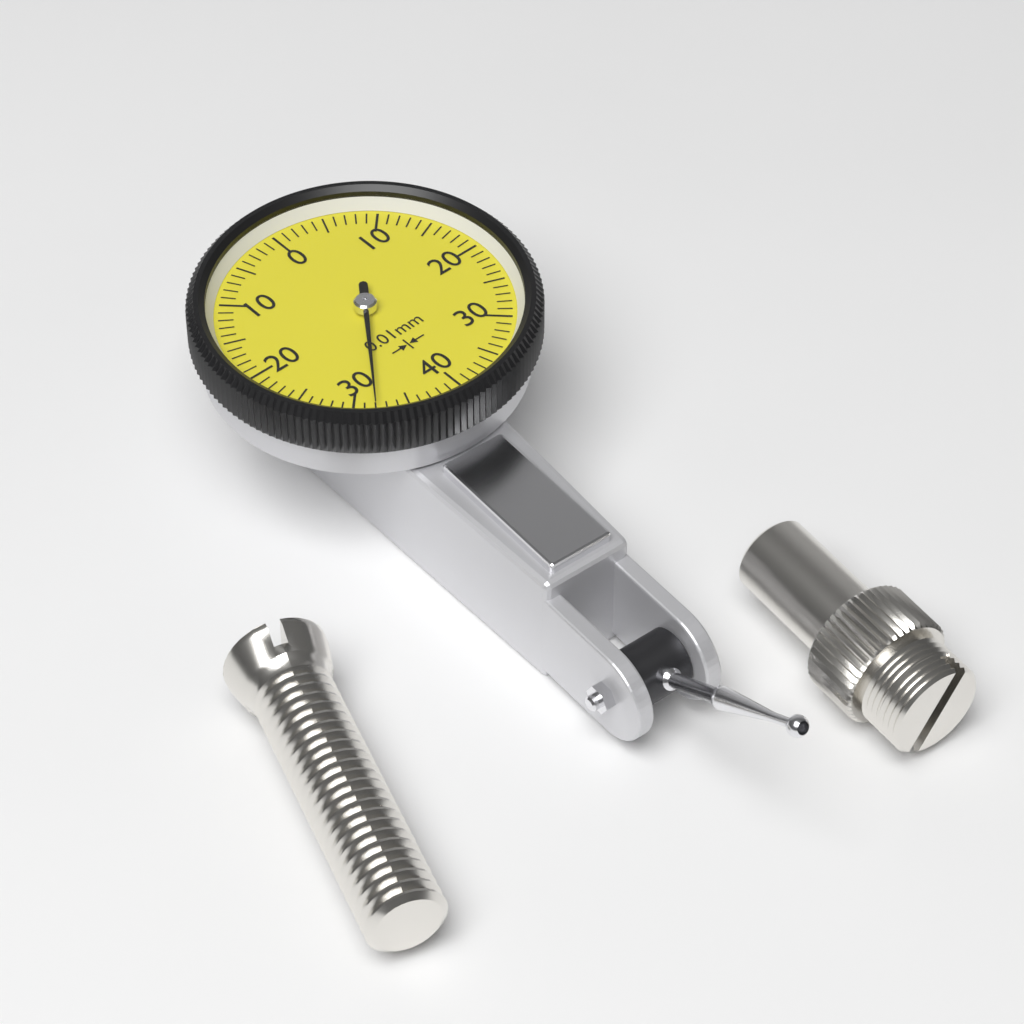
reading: 0.32 mm
